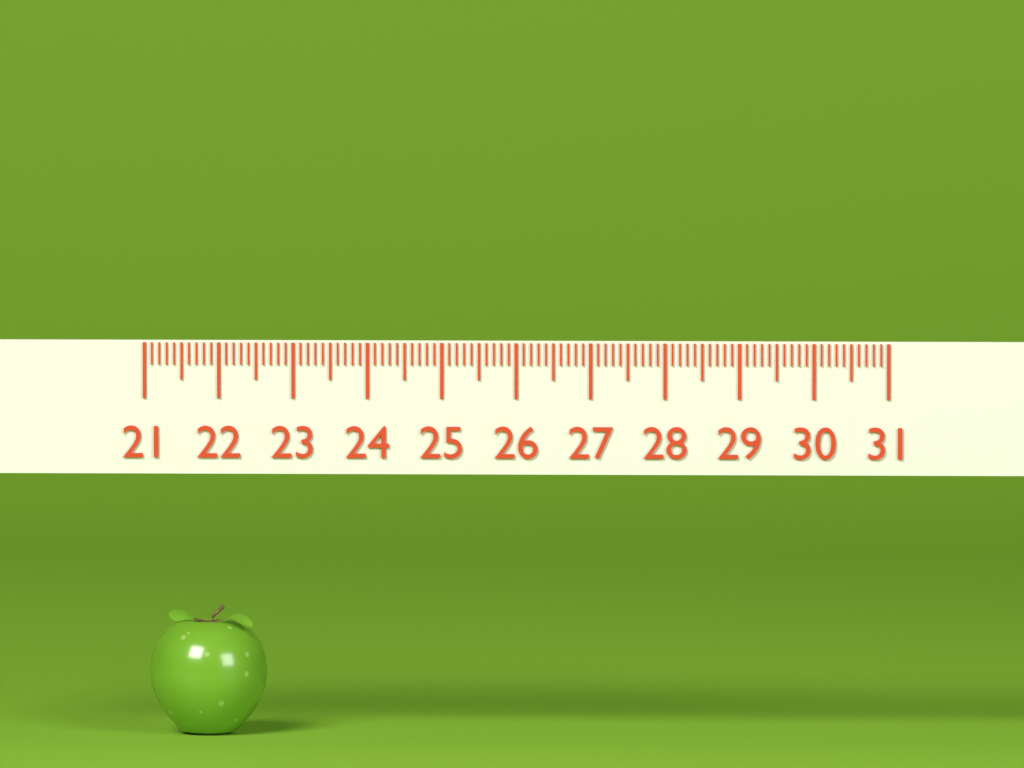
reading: 22.6 (no unit)
